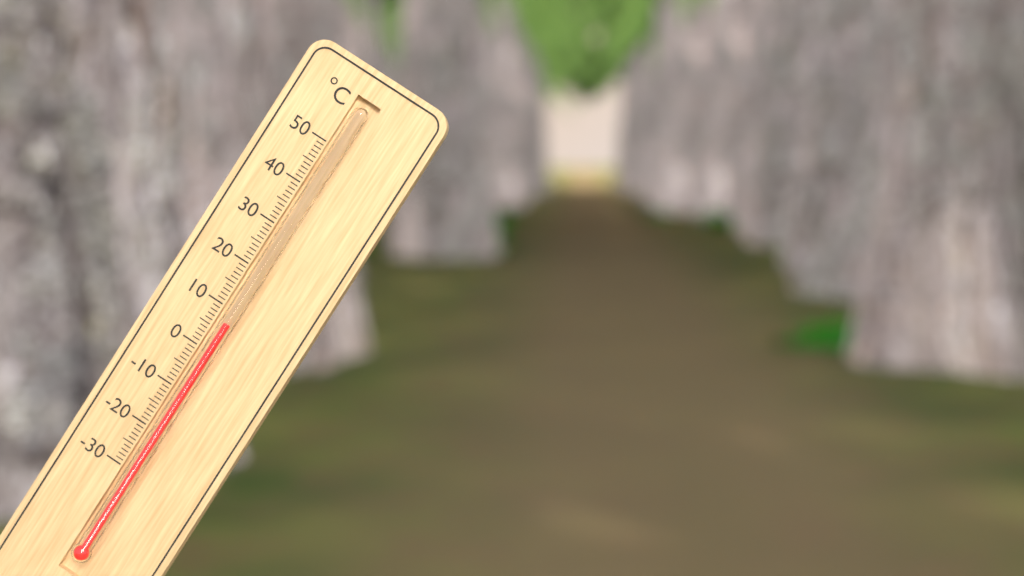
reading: 7 °C
